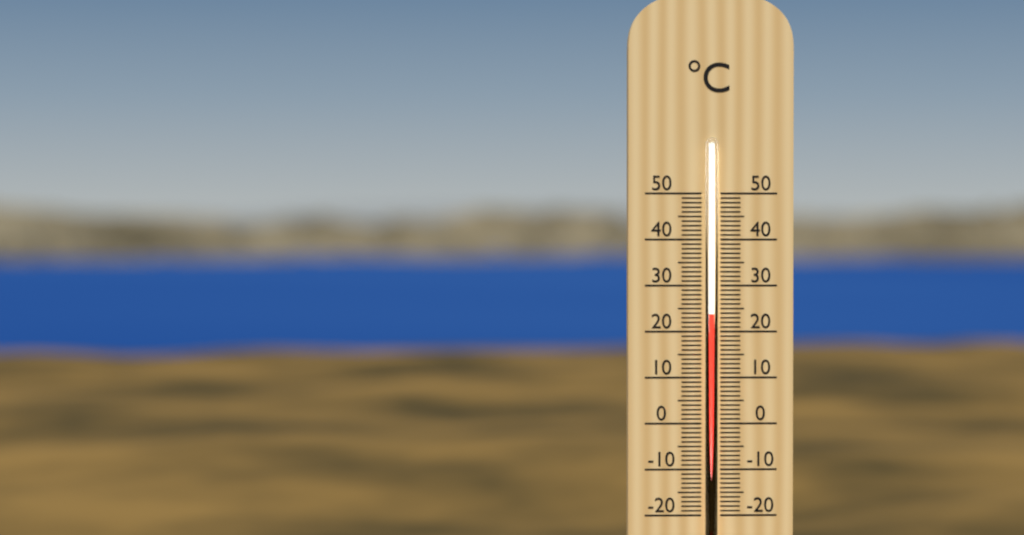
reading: 24 °C
